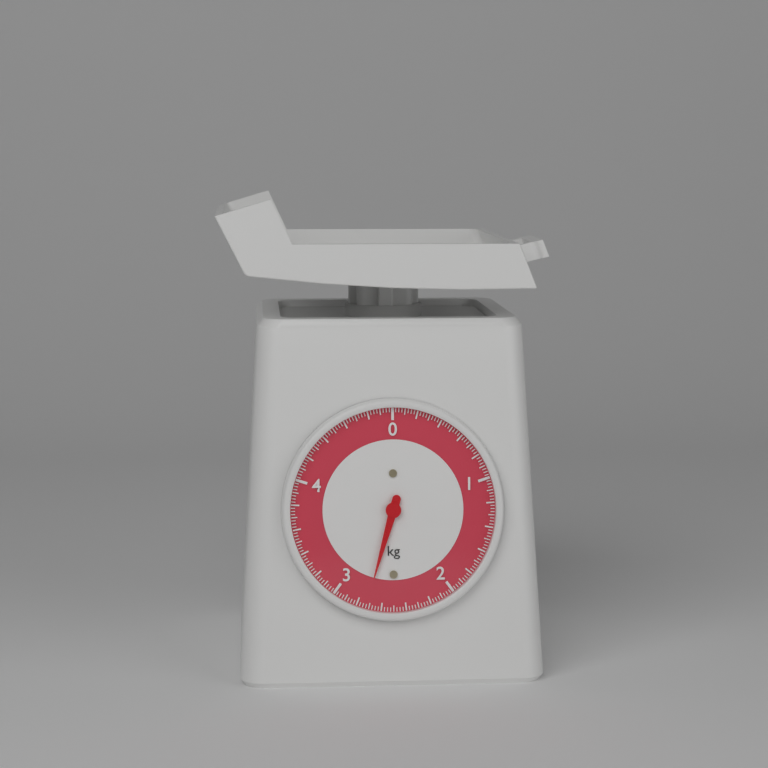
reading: 2.725 kg
